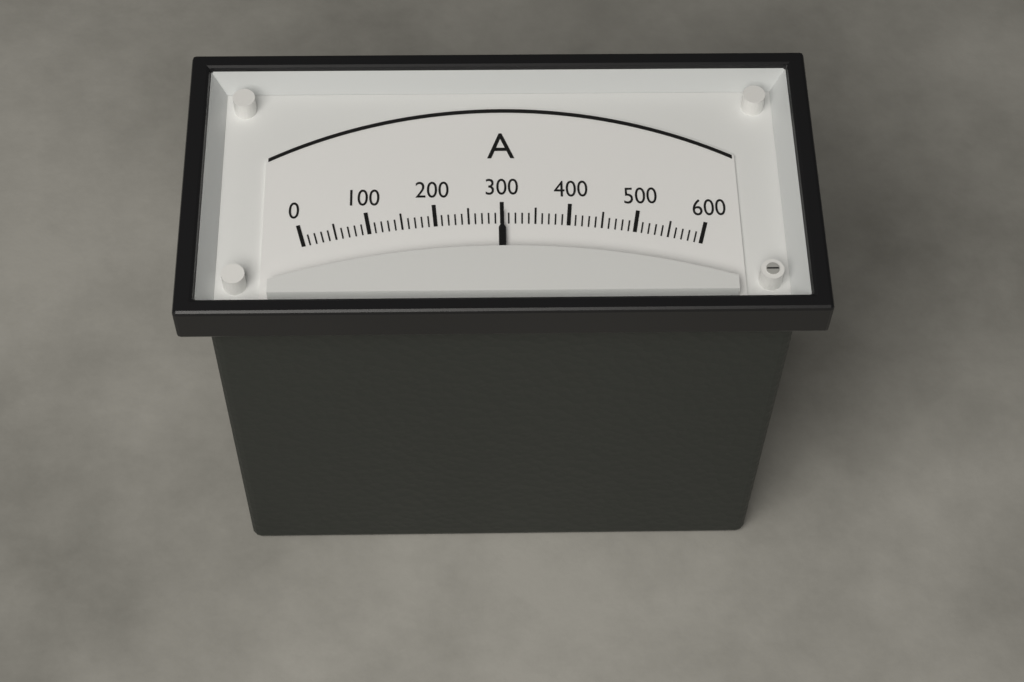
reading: 300 A
